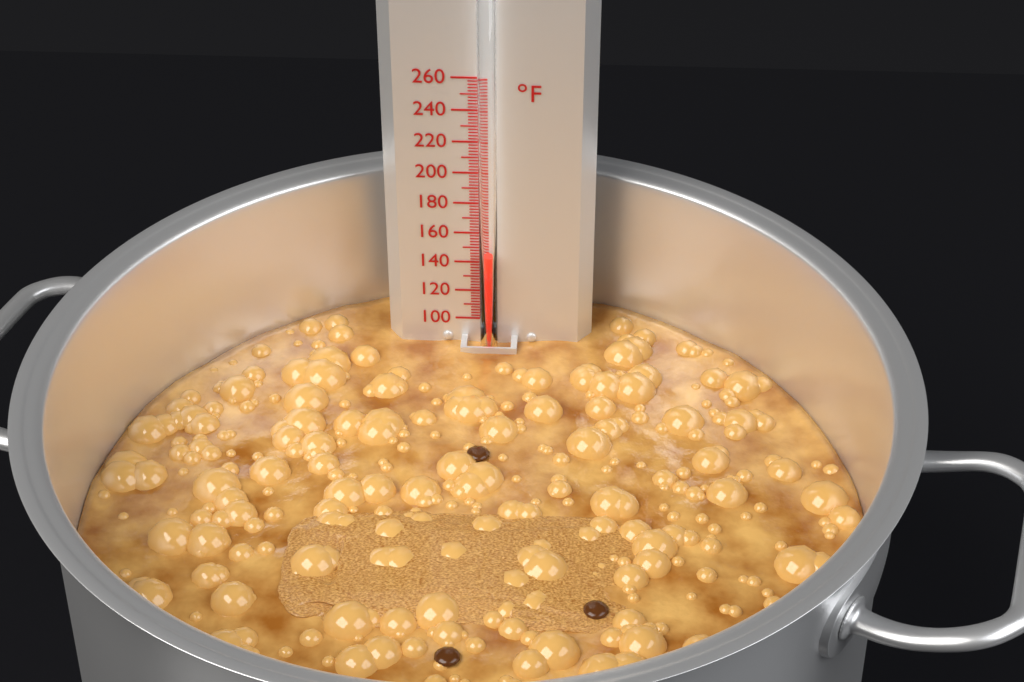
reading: 148 °F
